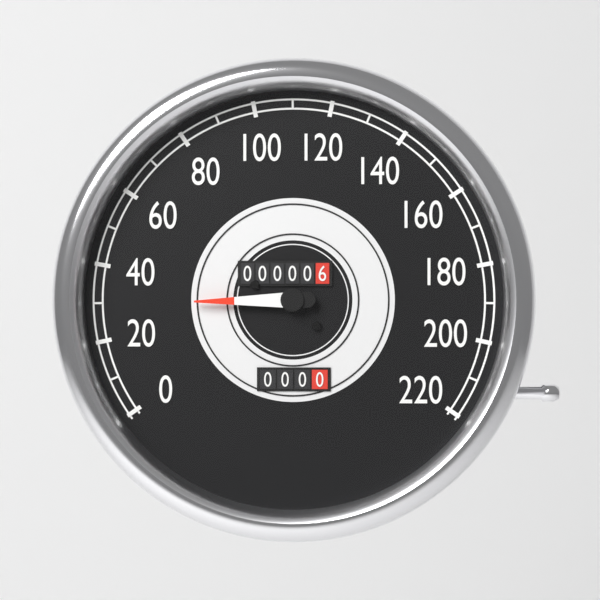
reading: 30 (no unit)
